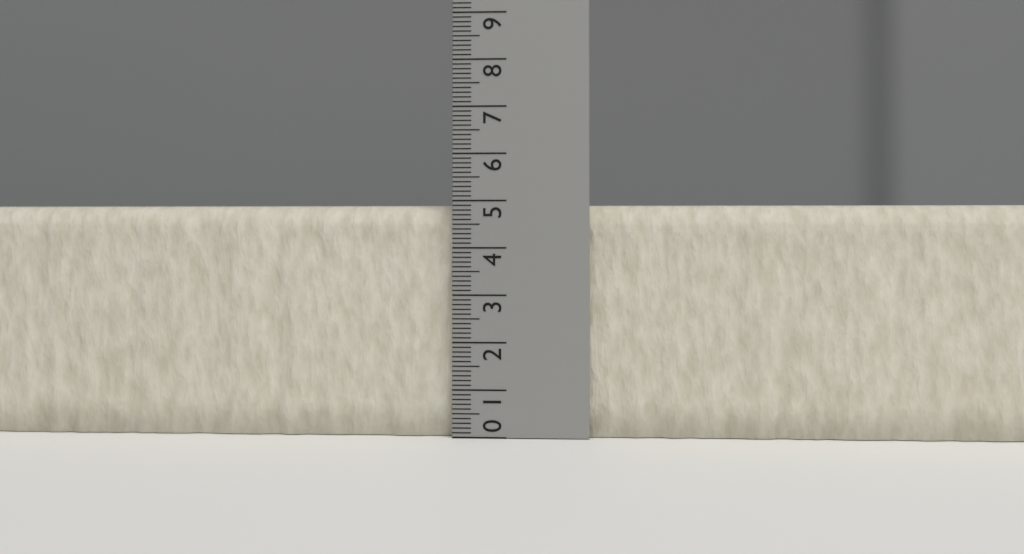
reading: 4.9 (no unit)
